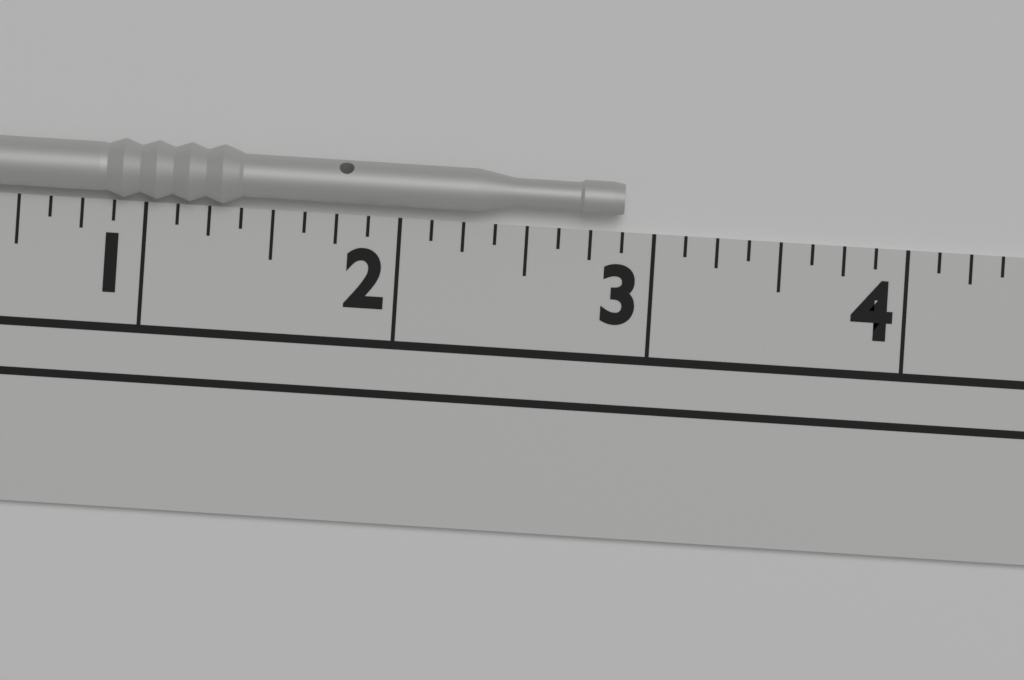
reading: 2.875 in
